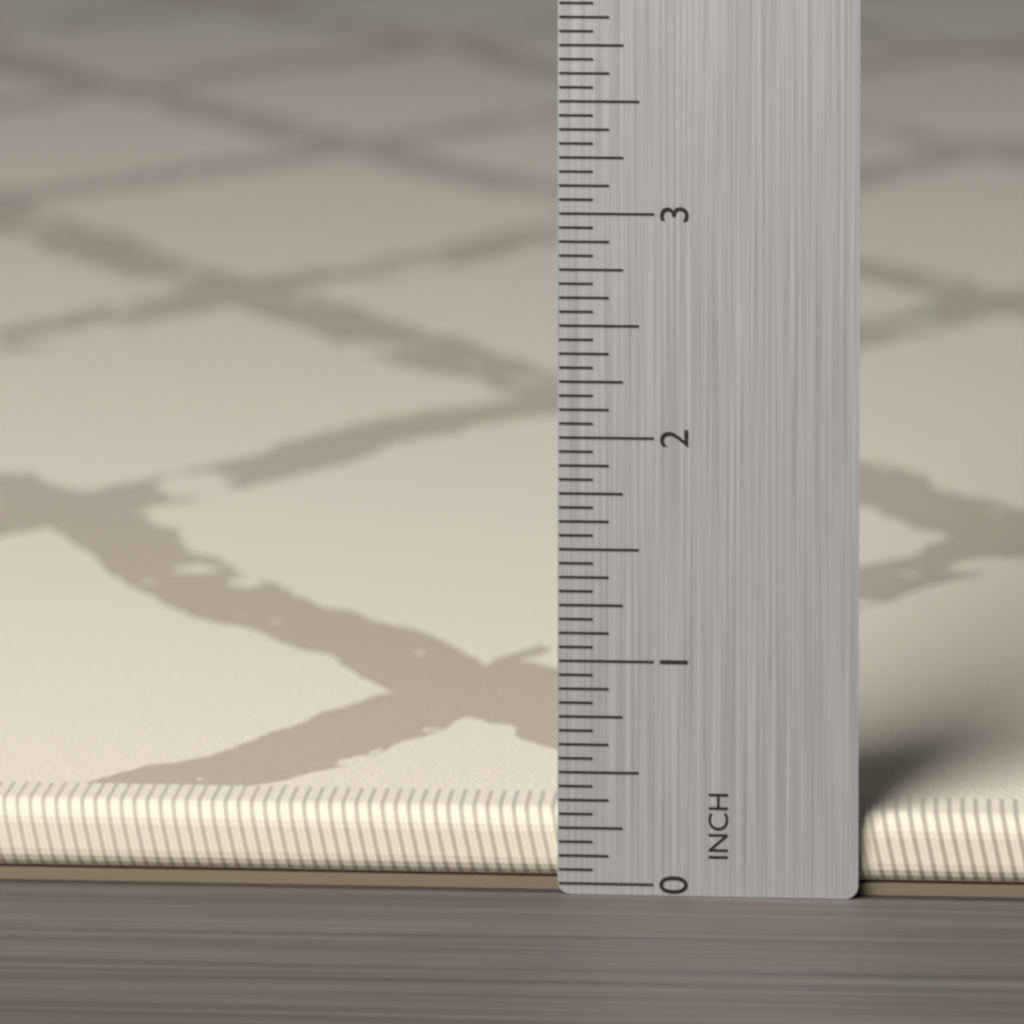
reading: 0.3125 in
